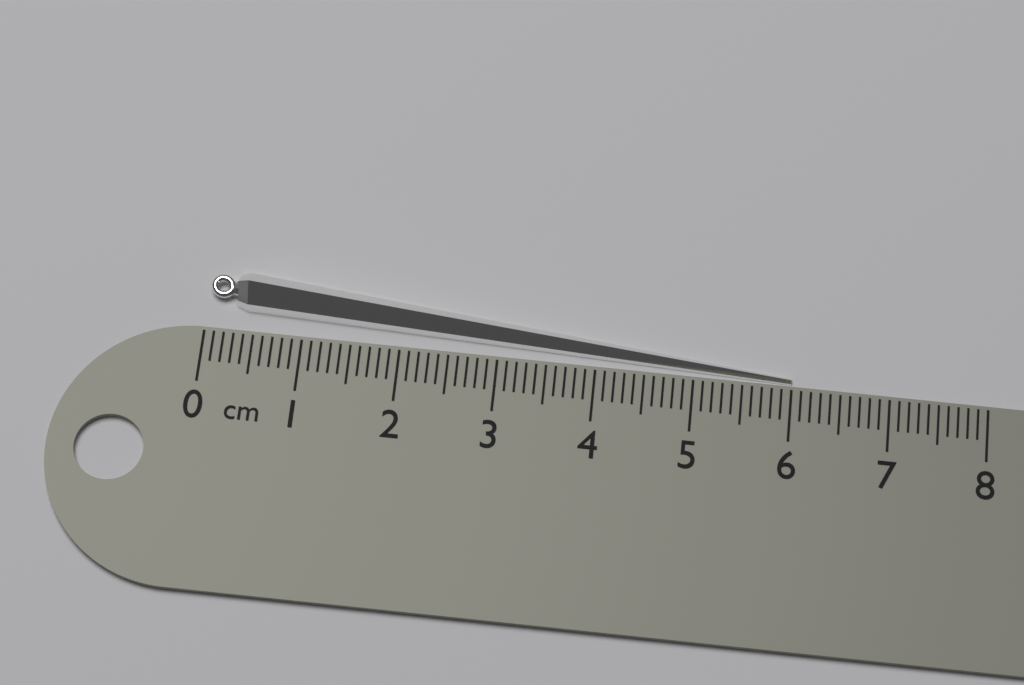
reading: 6.0 cm
